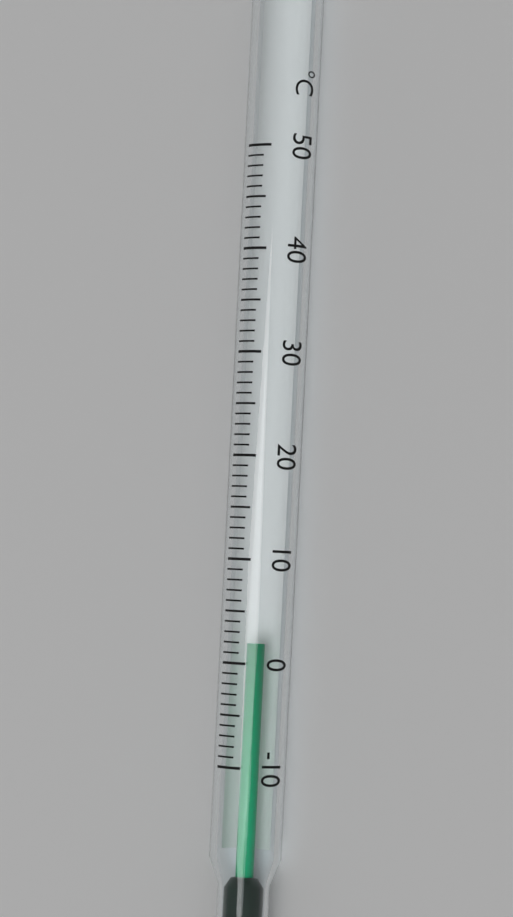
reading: 2 °C
